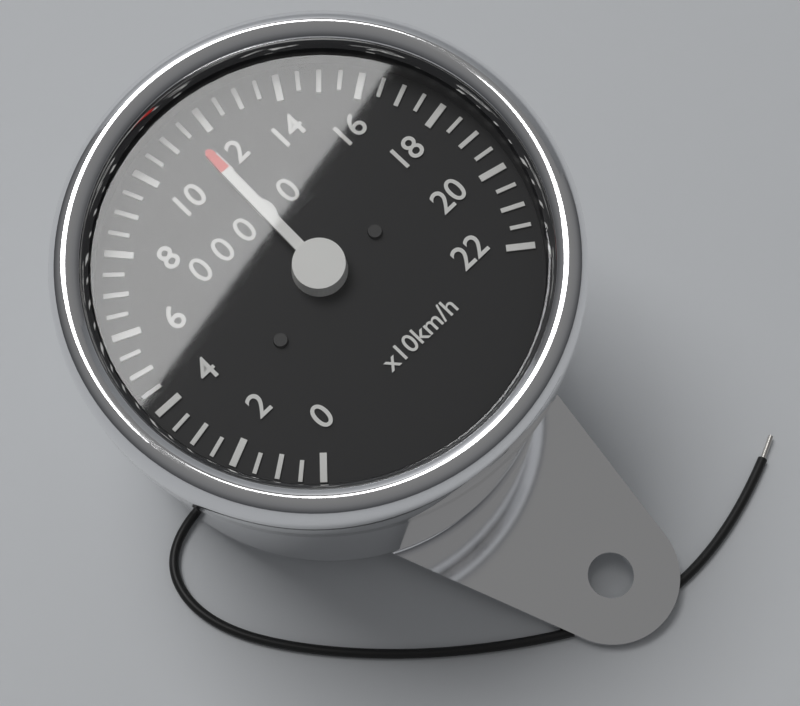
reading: 115 km/h
